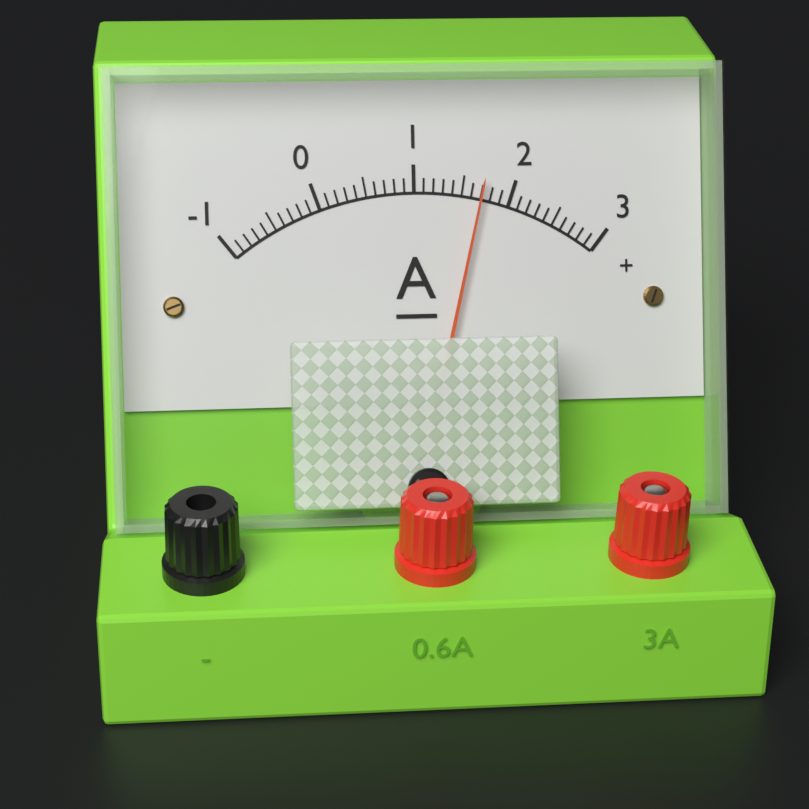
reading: 1.7 A
